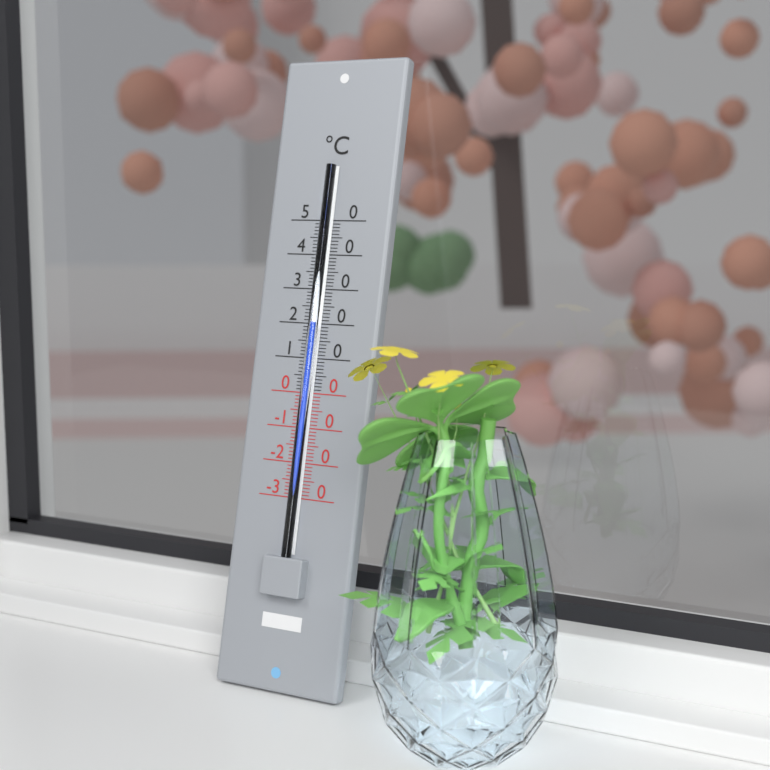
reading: 20 °C
